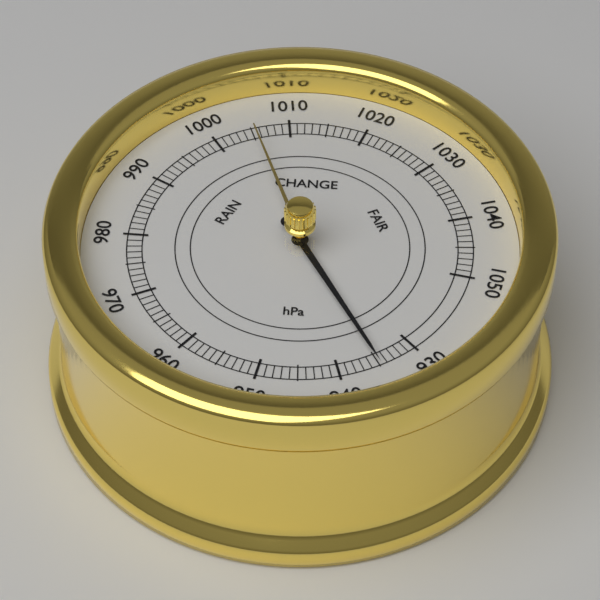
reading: 935 hPa
